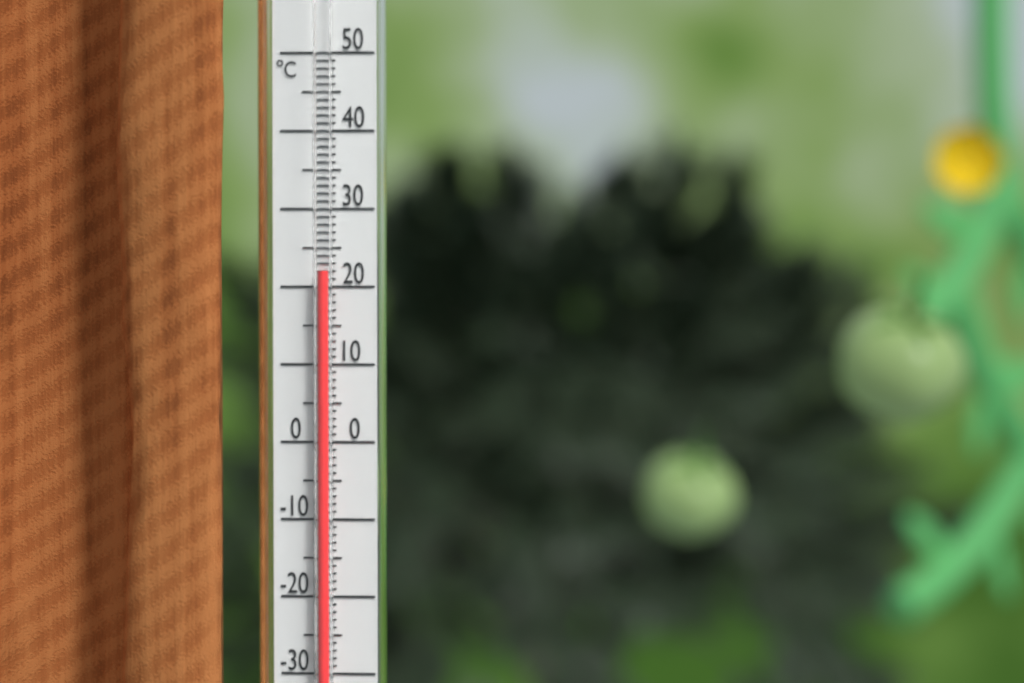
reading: 22 °C
